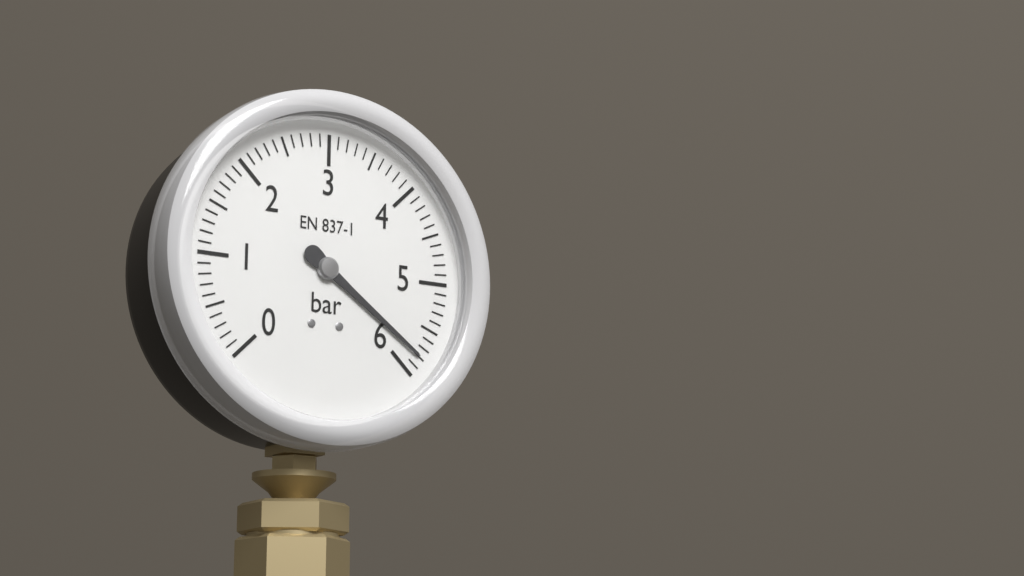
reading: 5.8 bar
